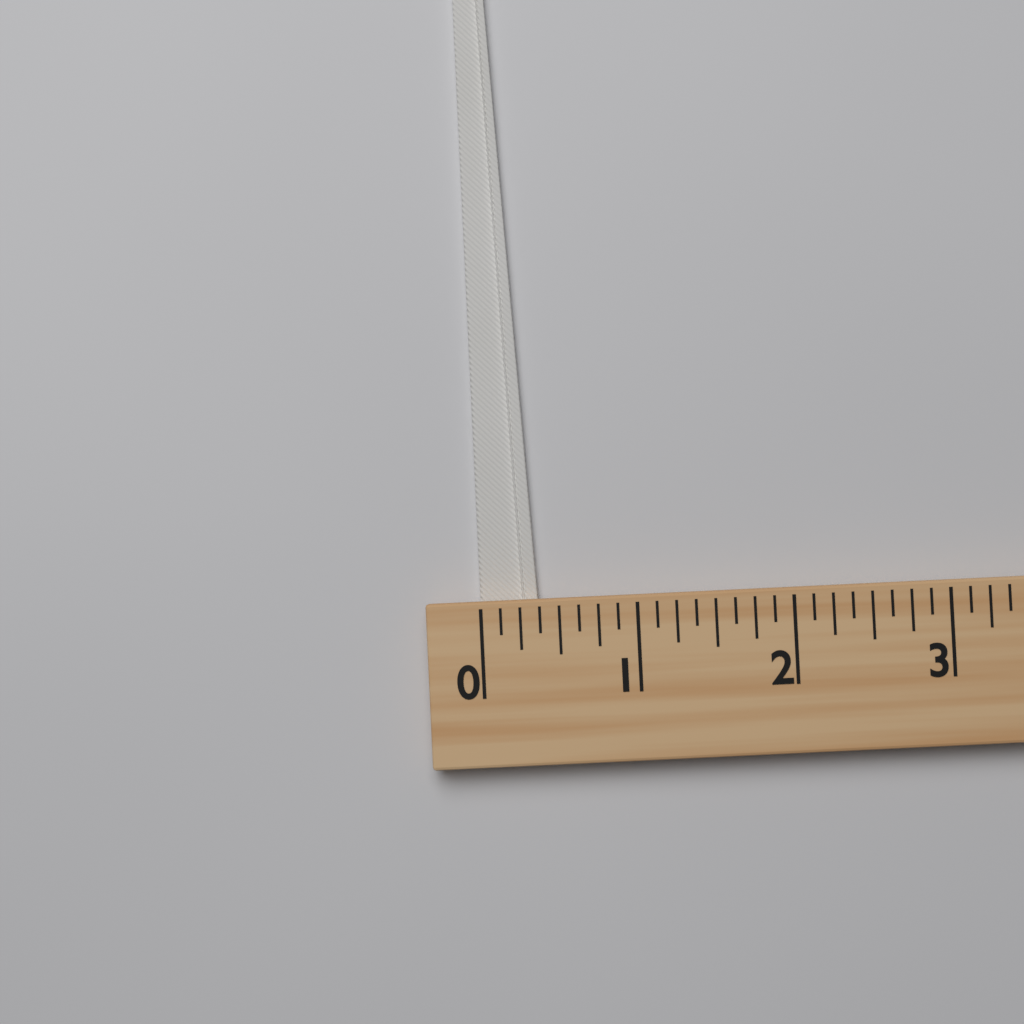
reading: 0.375 (no unit)
